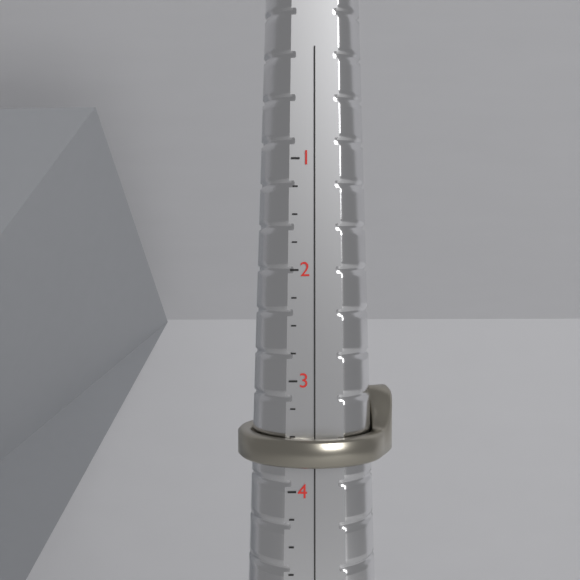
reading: 3.75 (no unit)
